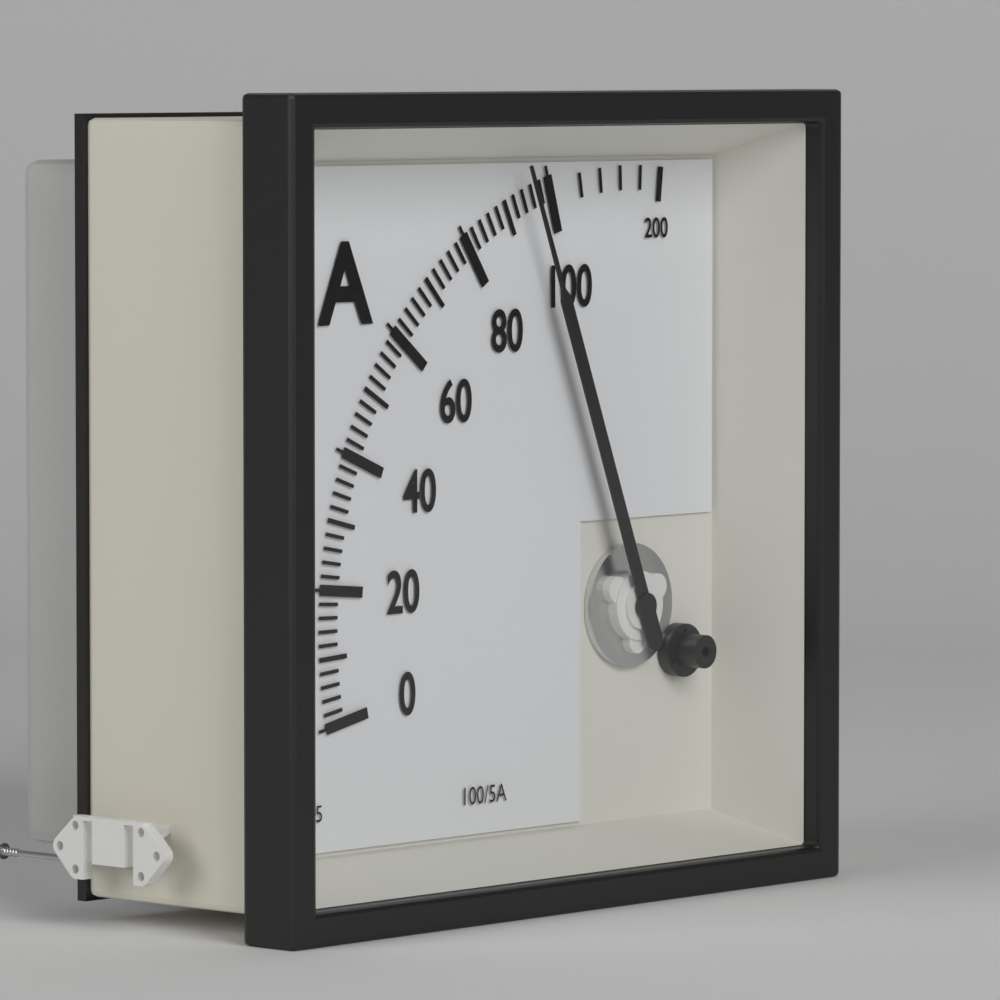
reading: 94 A
